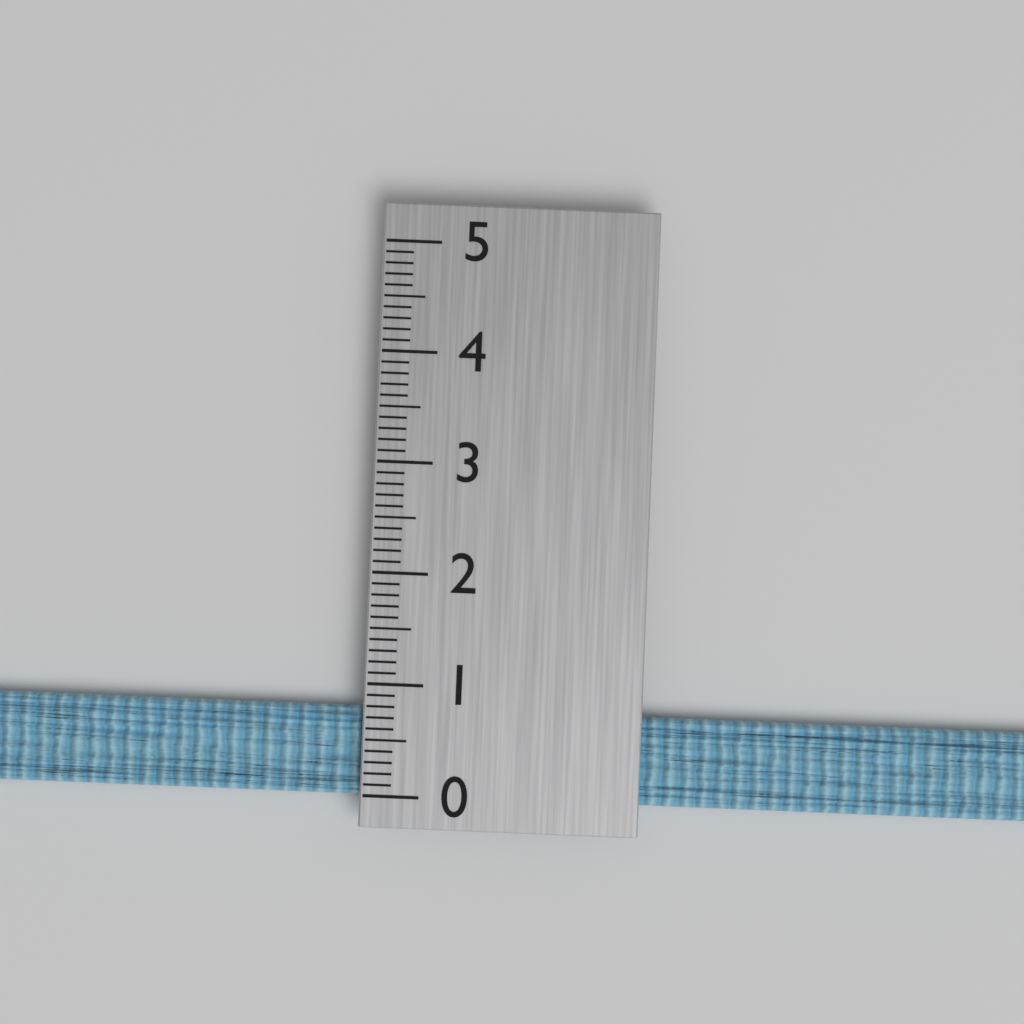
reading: 0.8 (no unit)
